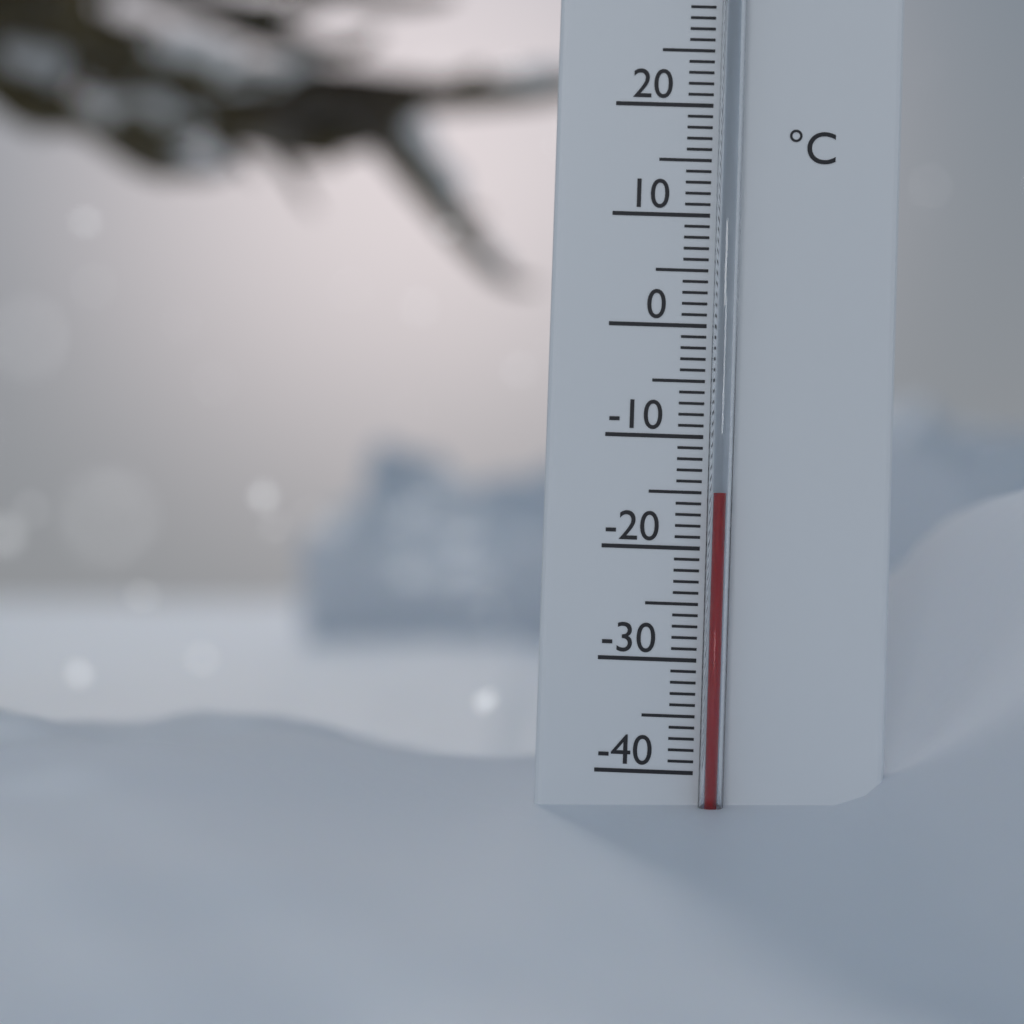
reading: -15 °C
